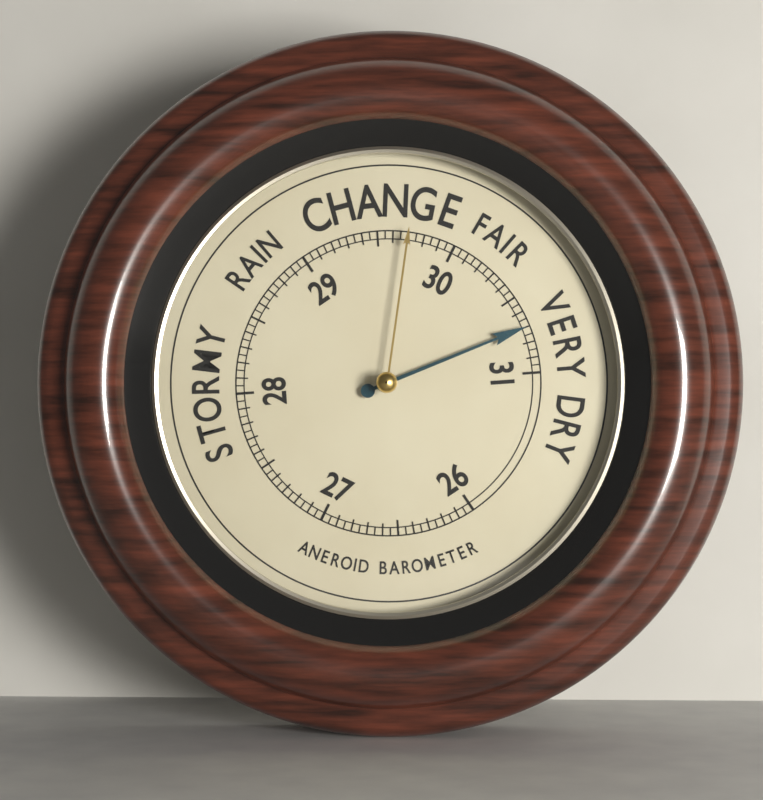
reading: 30.70 (no unit)
